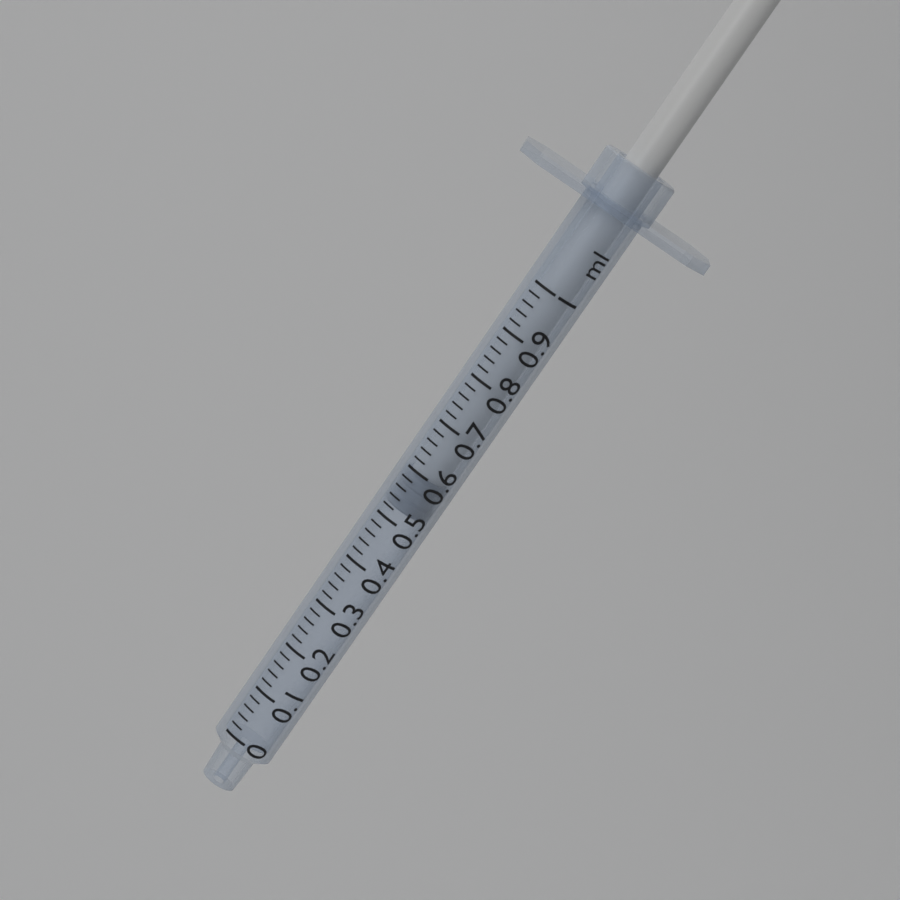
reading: 0.52 ml
